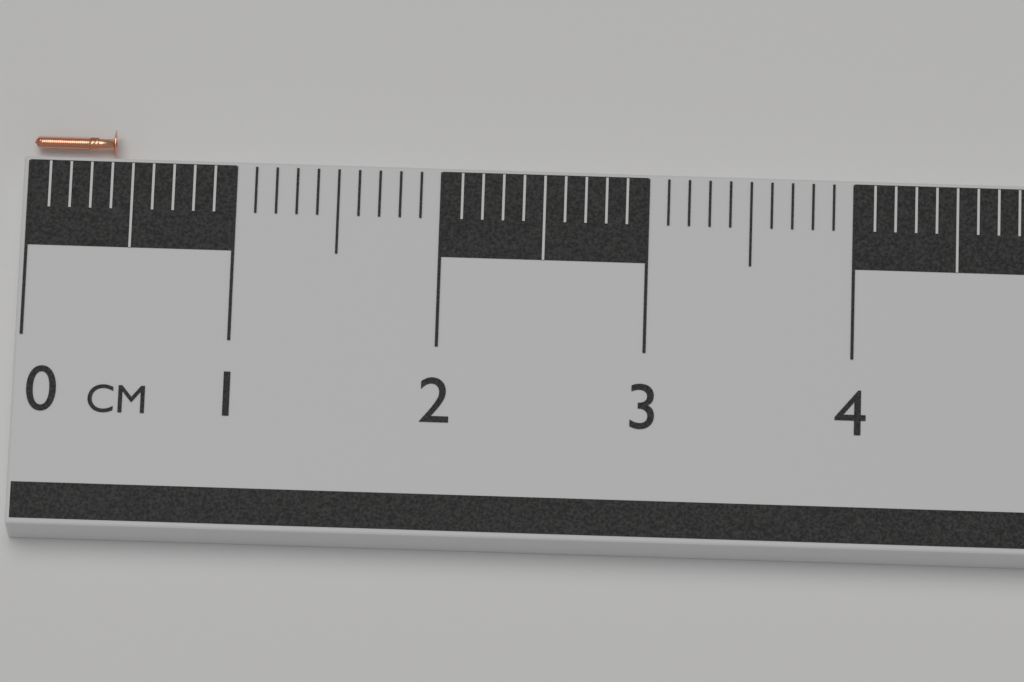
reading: 0.4 cm
